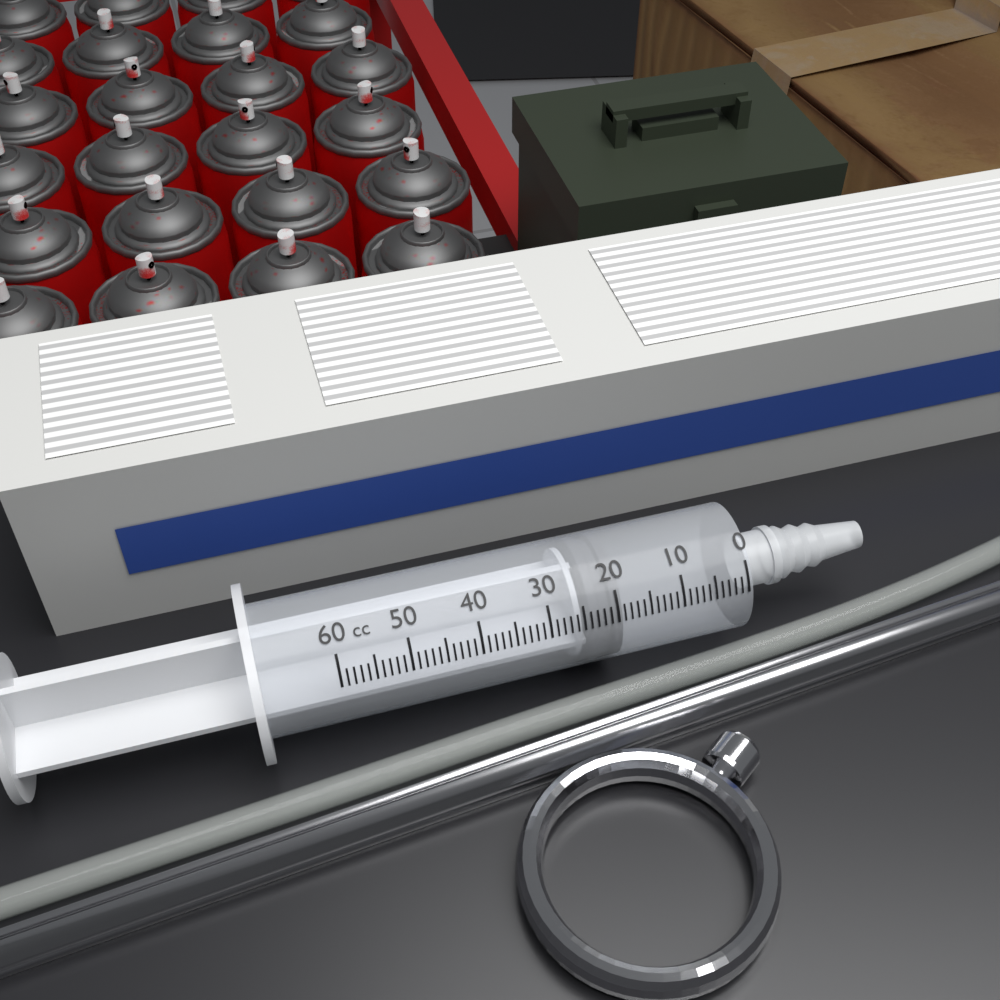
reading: 19 cc
